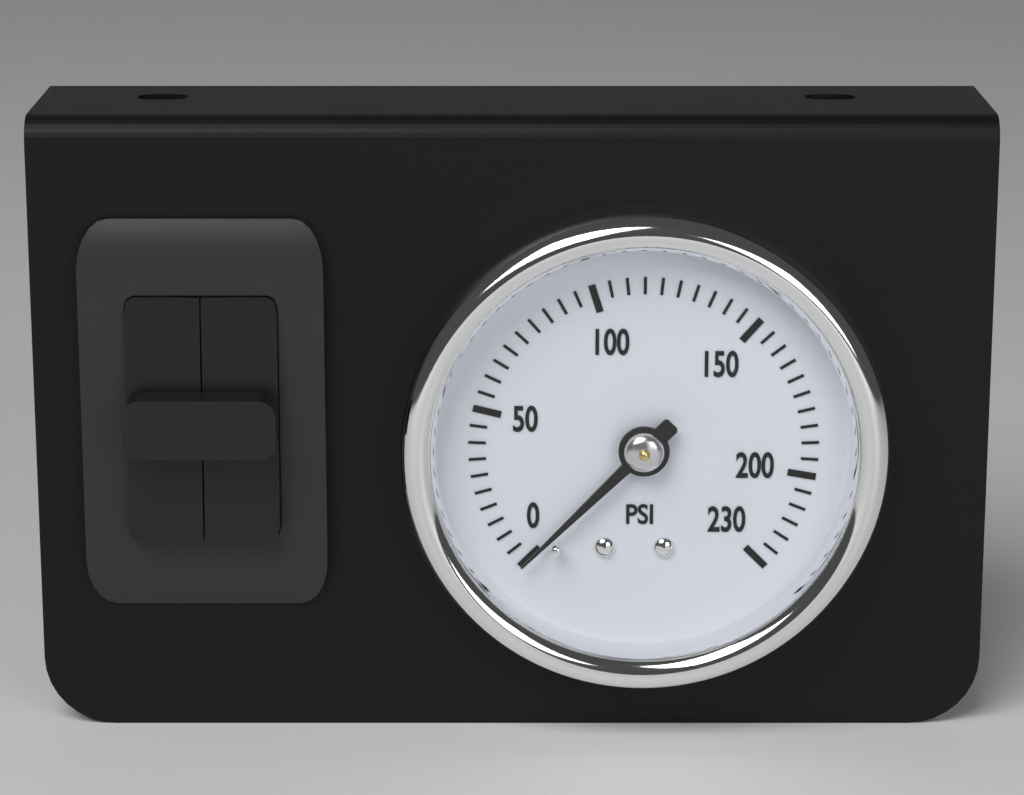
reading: 0 psi
